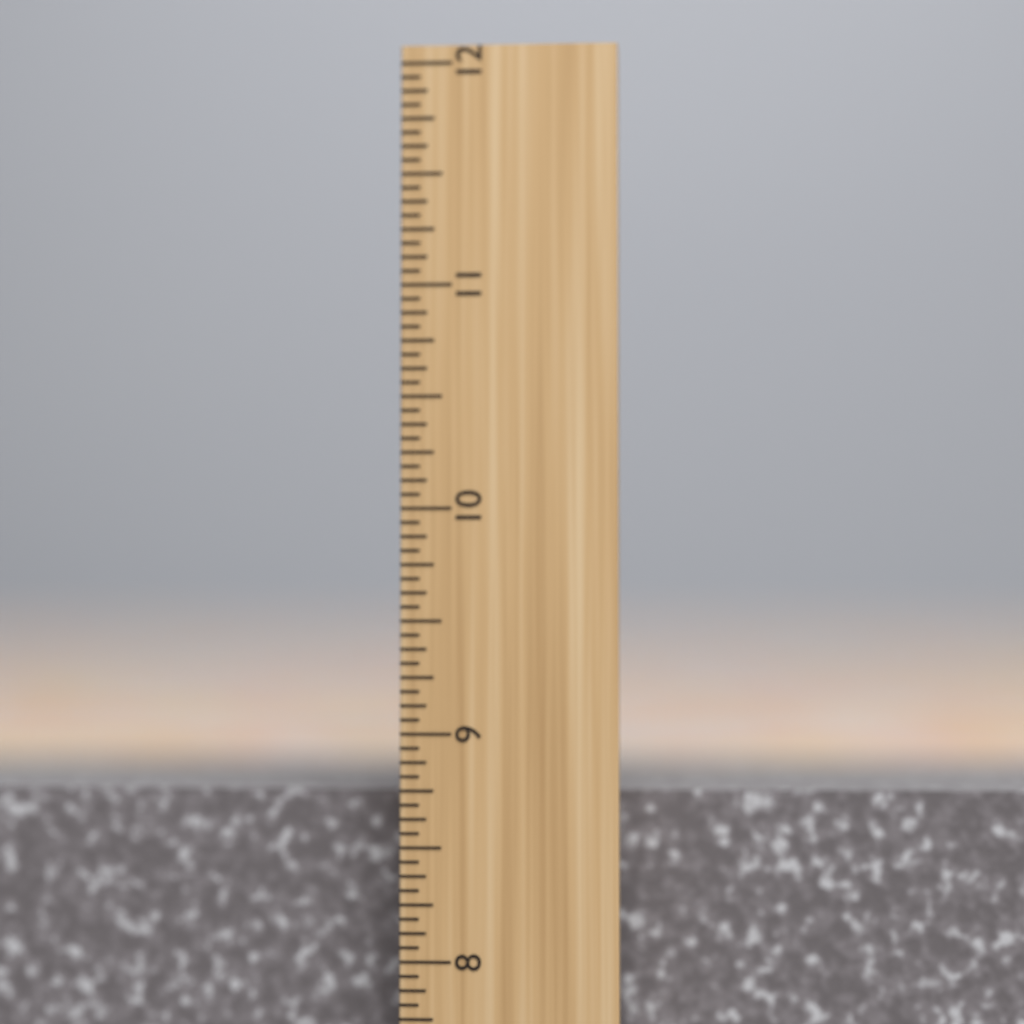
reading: 8.7500 inch
